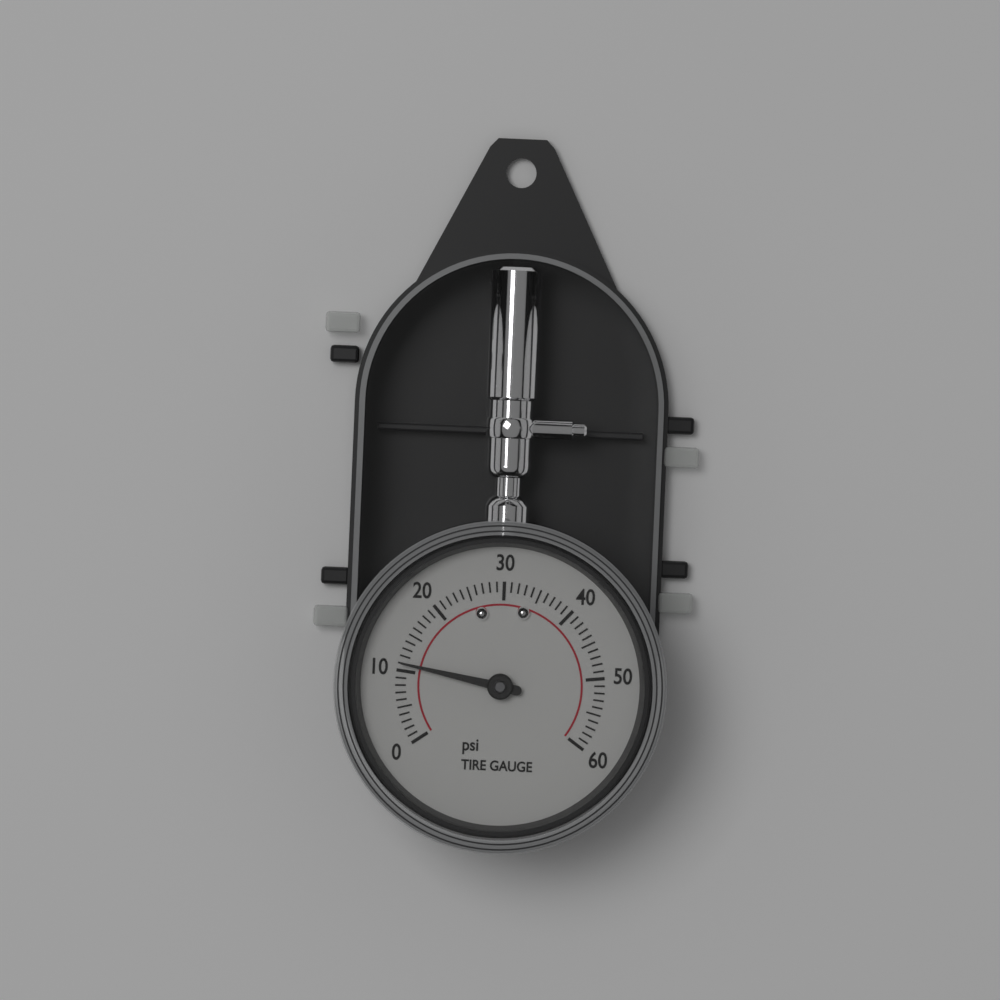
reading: 11 psi
